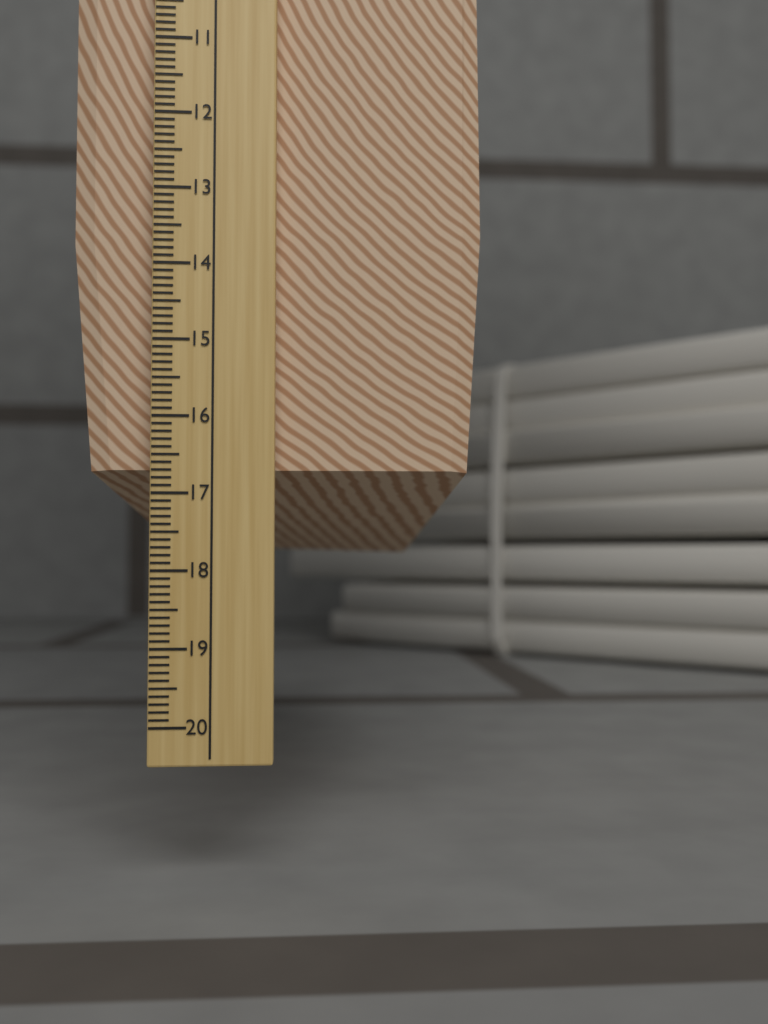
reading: 17.7 cm
